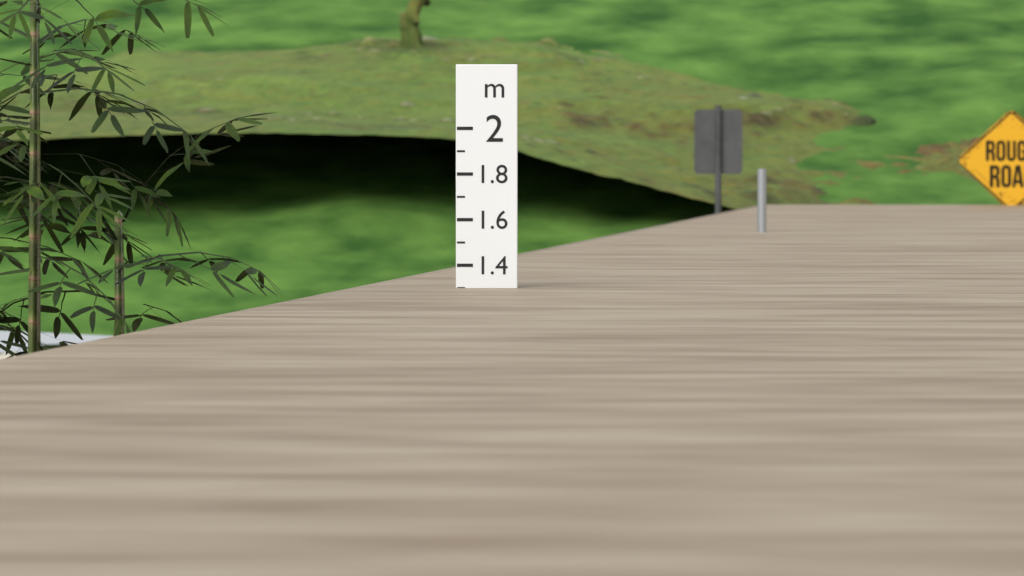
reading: 1.3 m
